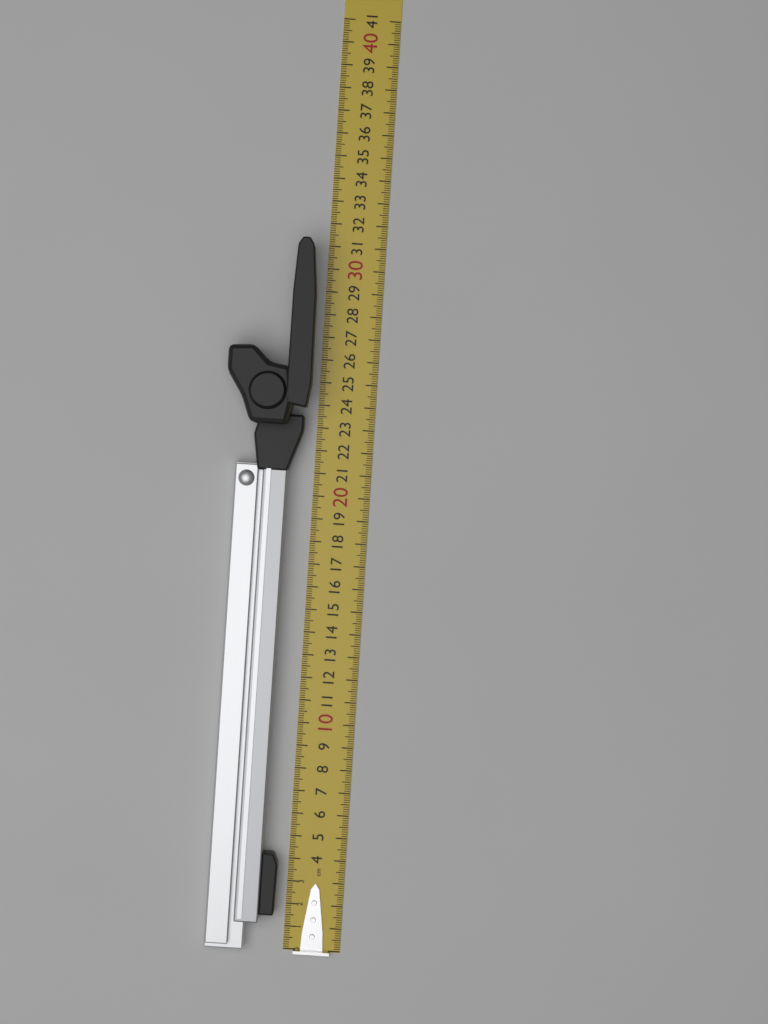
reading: 31.1 cm
